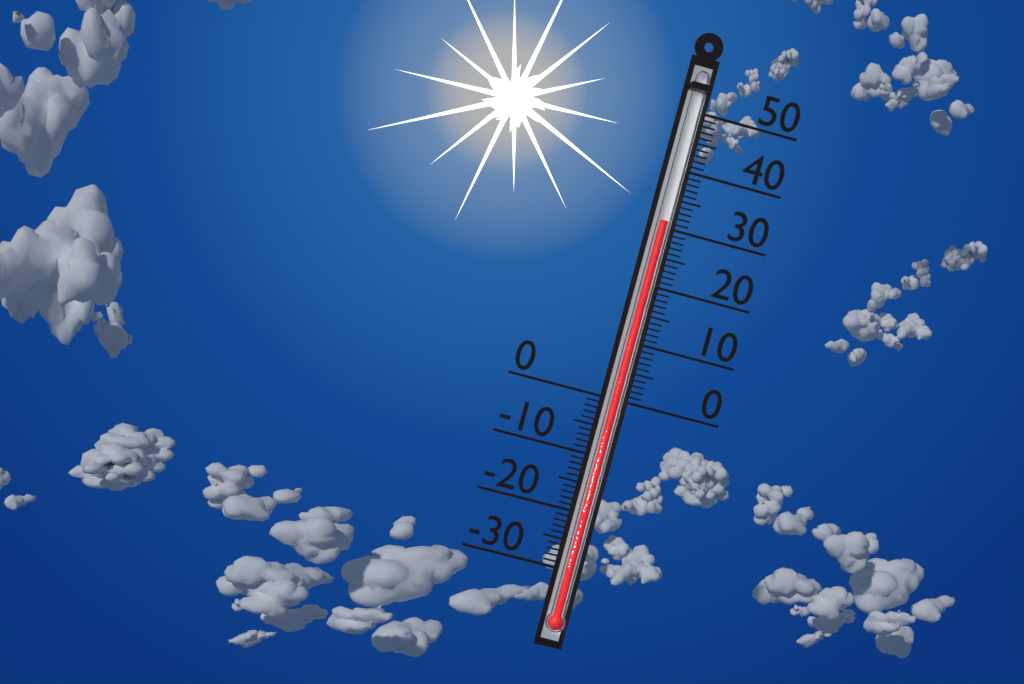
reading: 31 (no unit)
